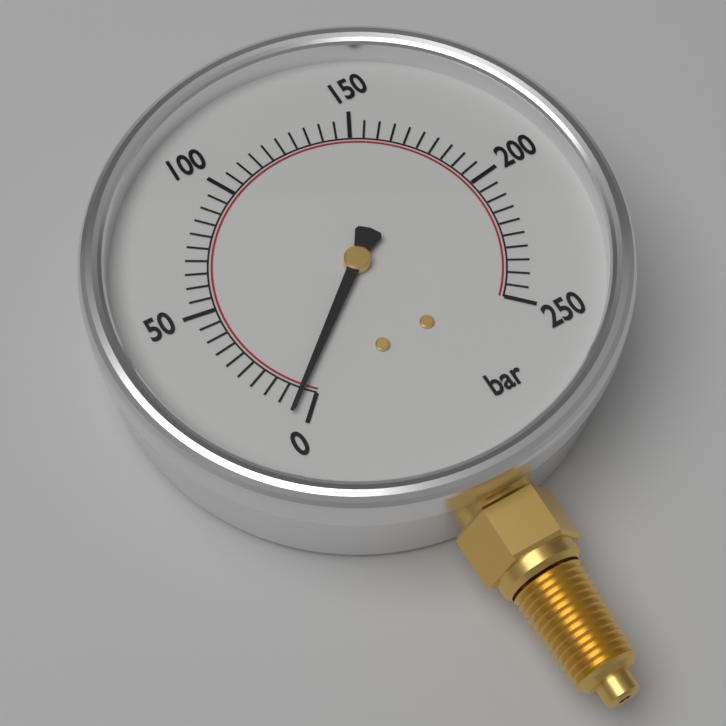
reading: 5 bar
